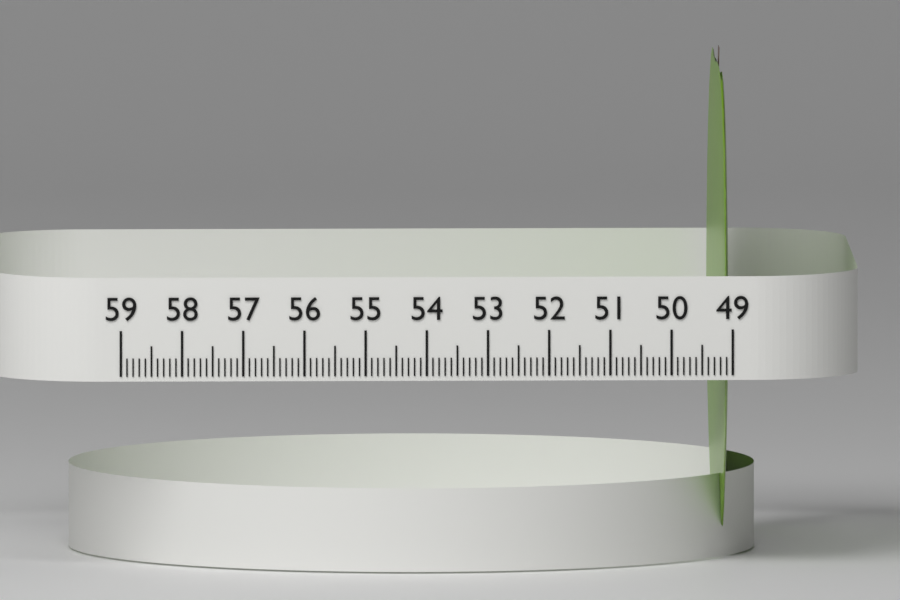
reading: 49.2 (no unit)
